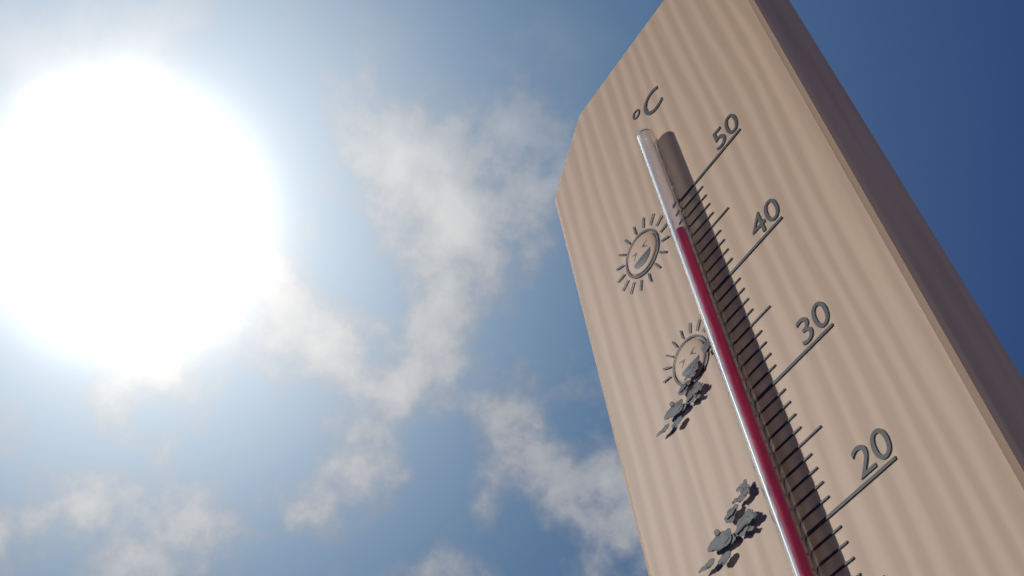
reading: 46 °C
